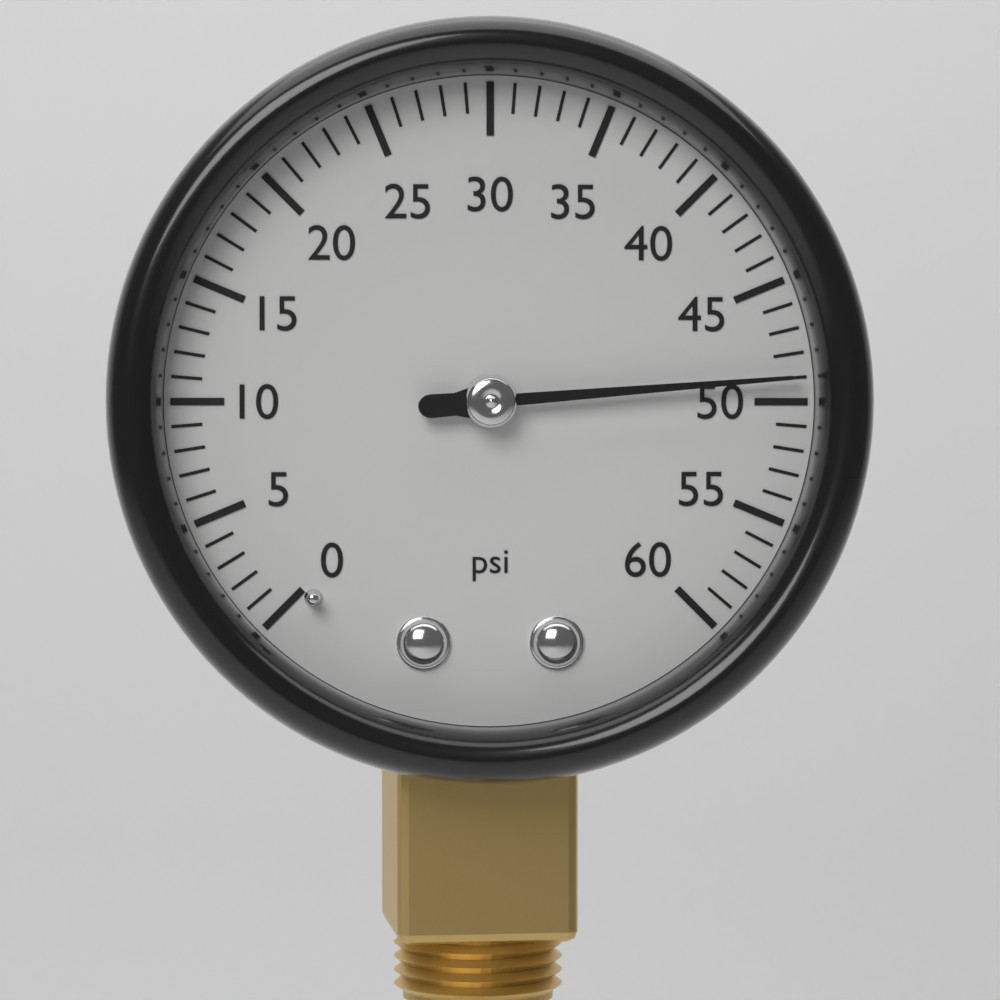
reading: 49 psi
